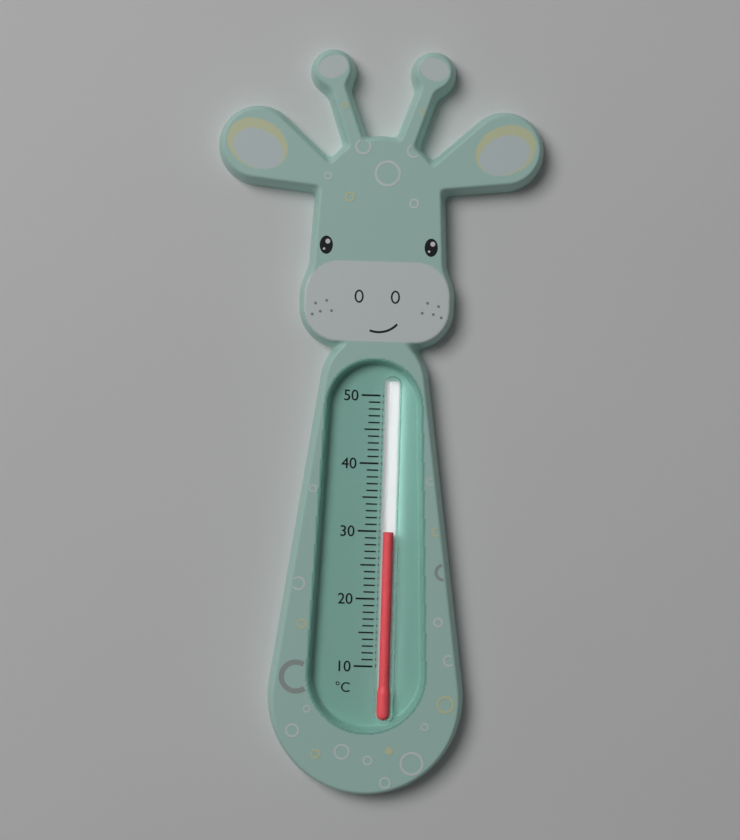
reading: 30 °C
